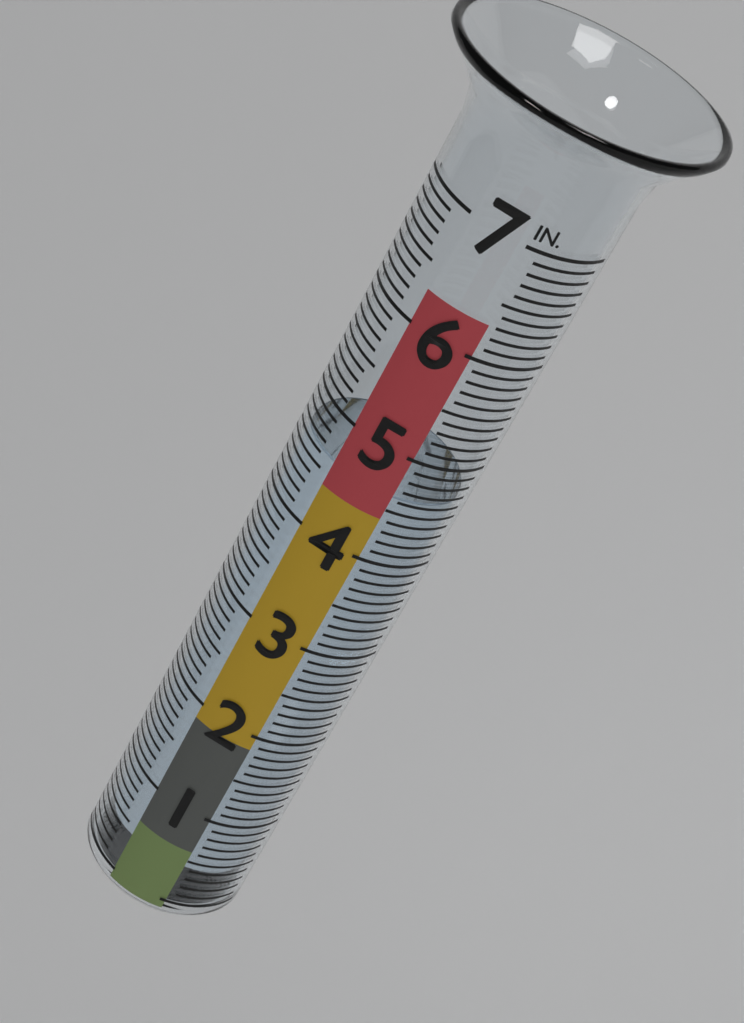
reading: 4.6 in
